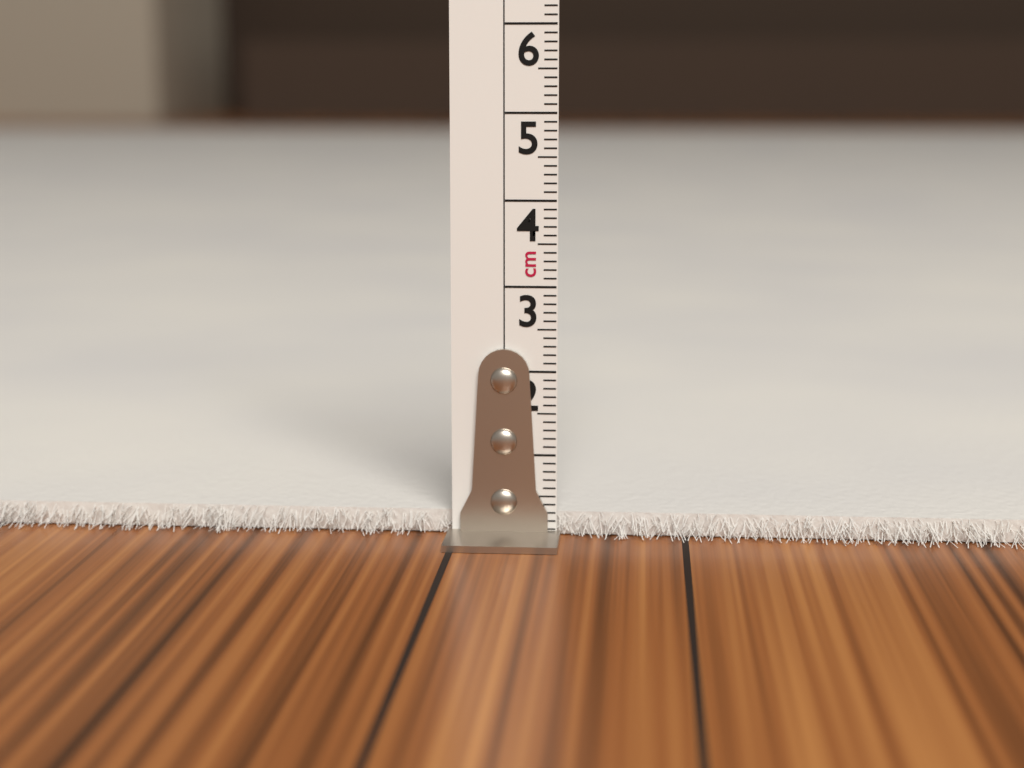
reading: 0.3 cm
